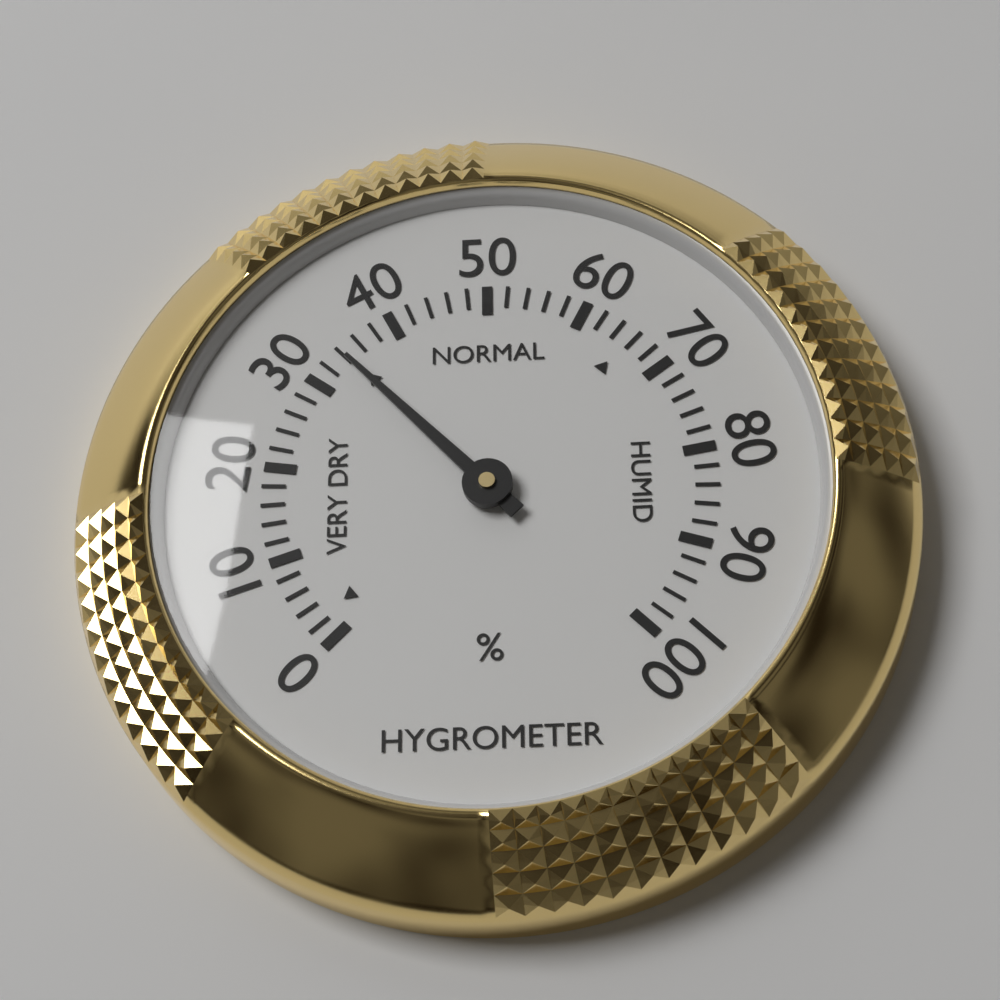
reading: 34 %
